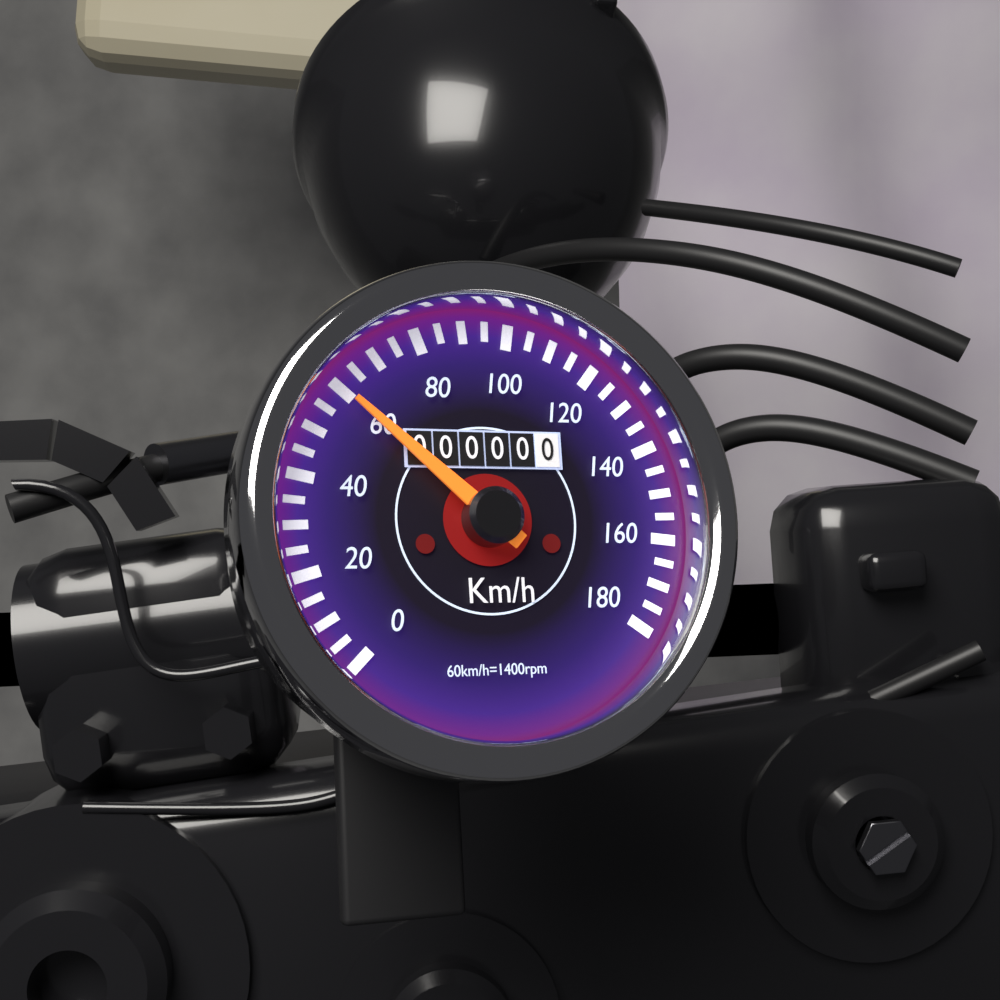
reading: 60 km/h
